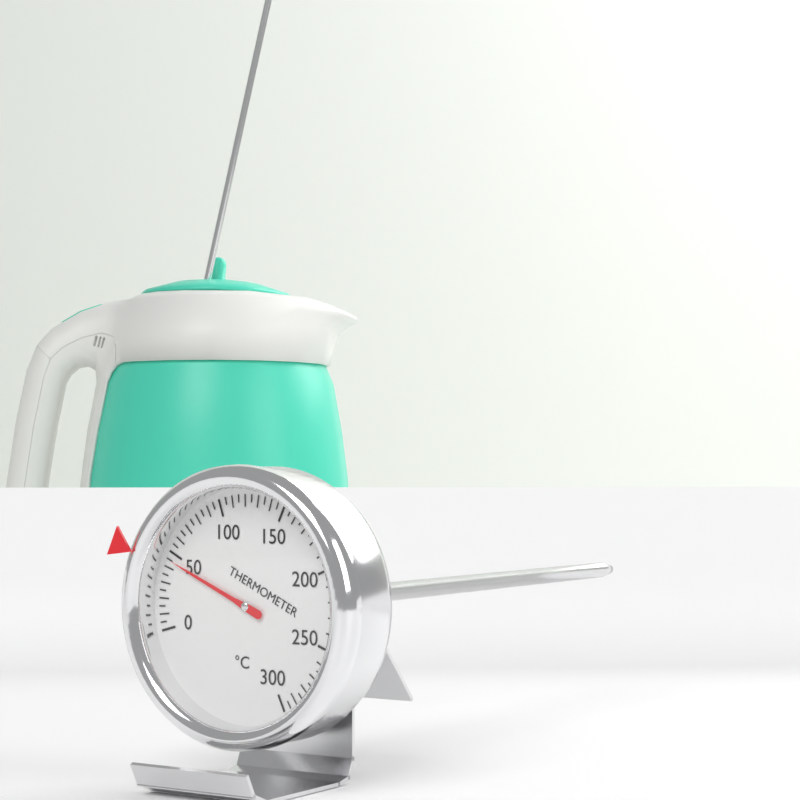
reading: 45 °C
